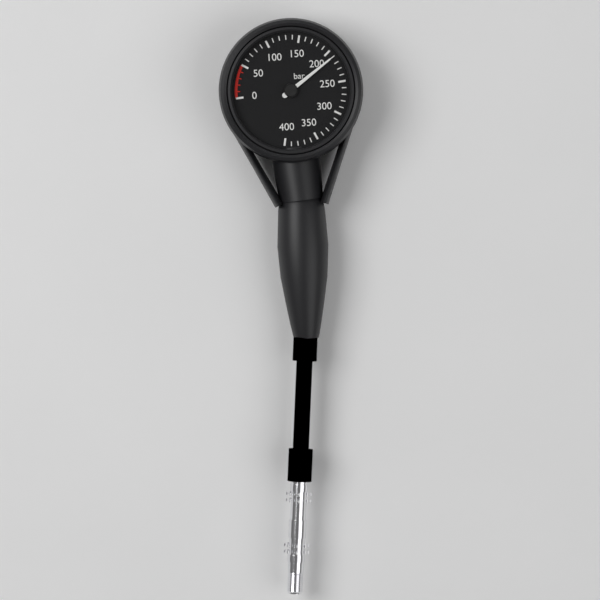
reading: 210 bar
